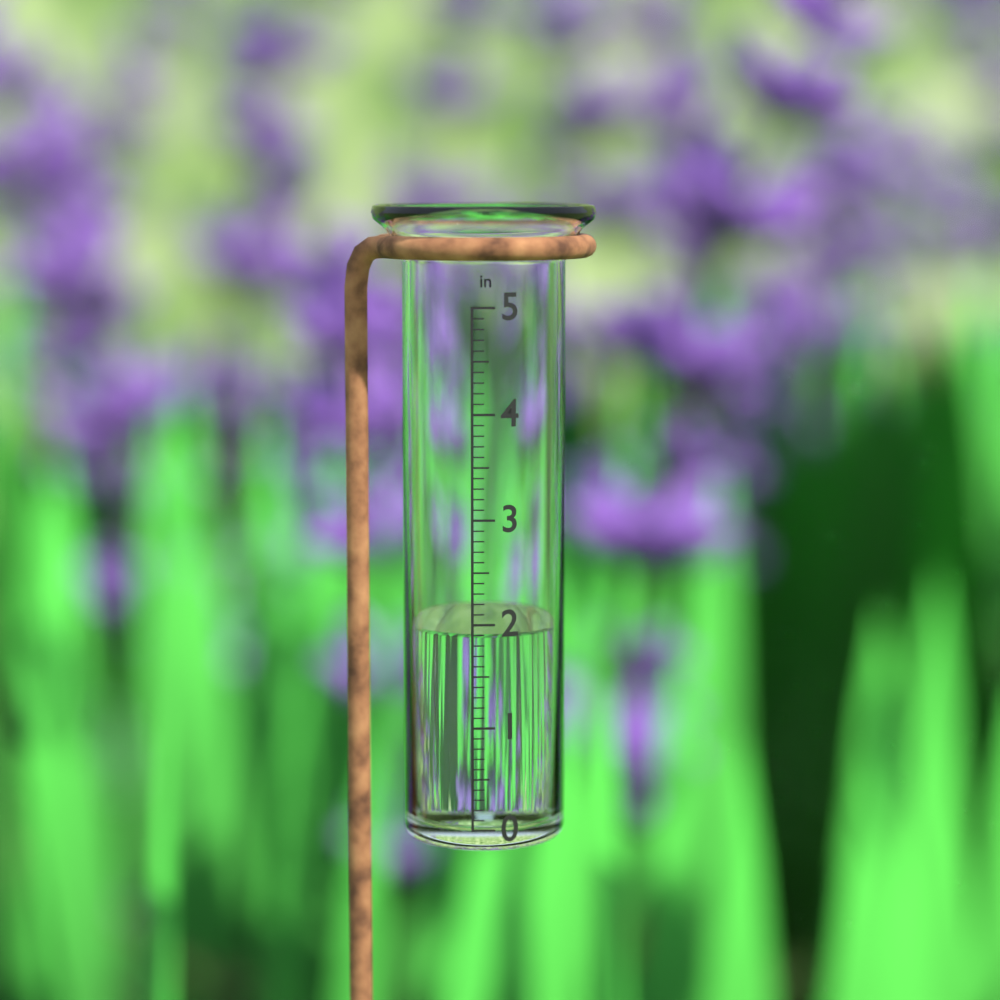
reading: 1.9 in
